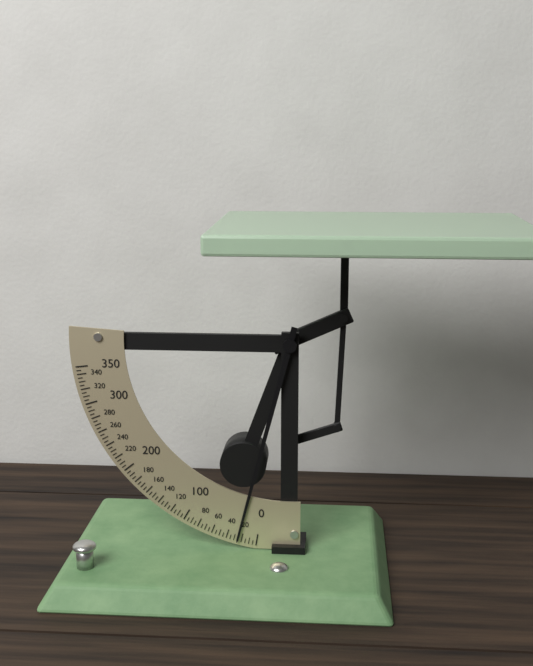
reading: 25 (no unit)
